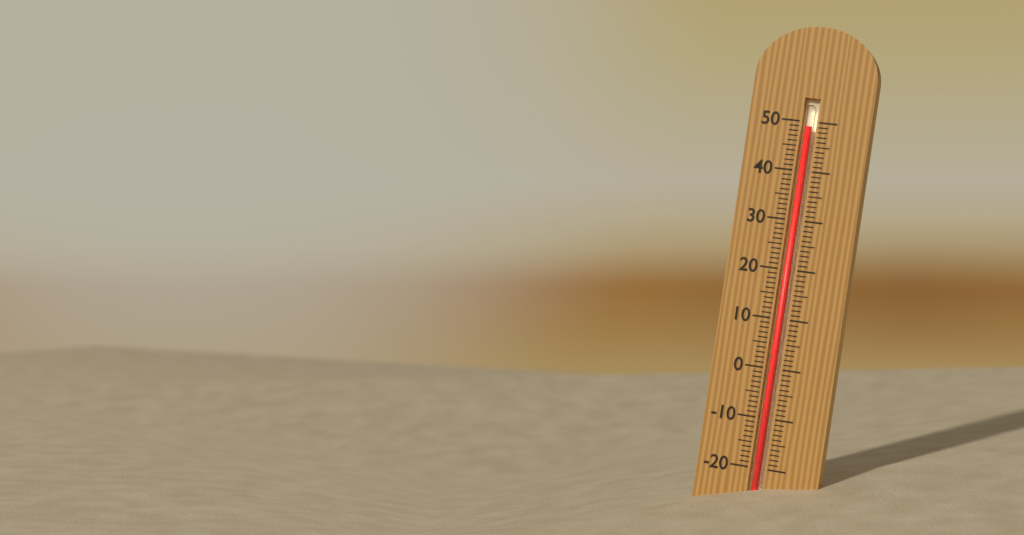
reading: 49 (no unit)
